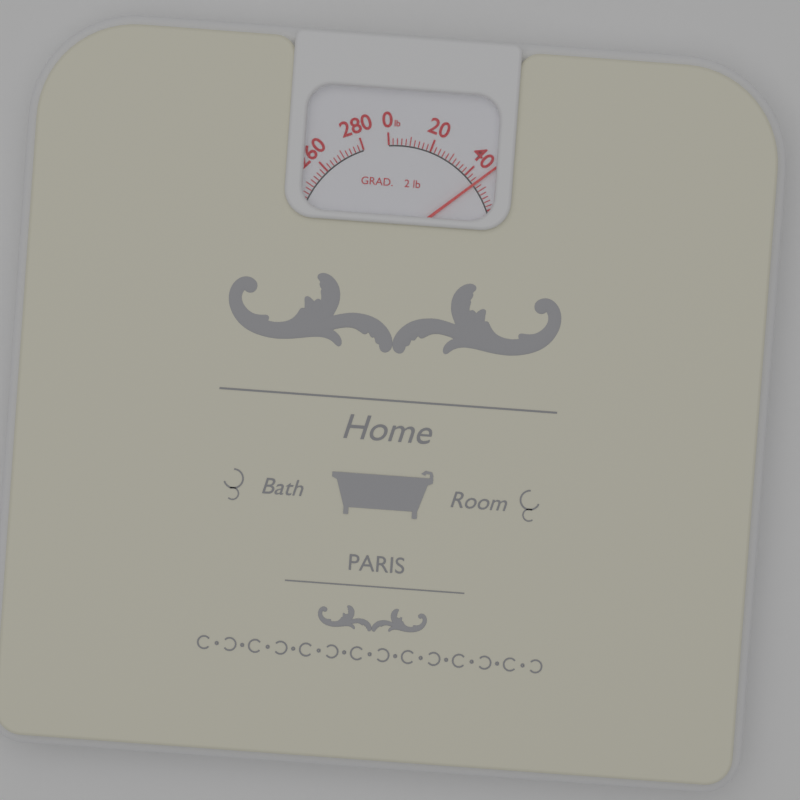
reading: 46 lb
